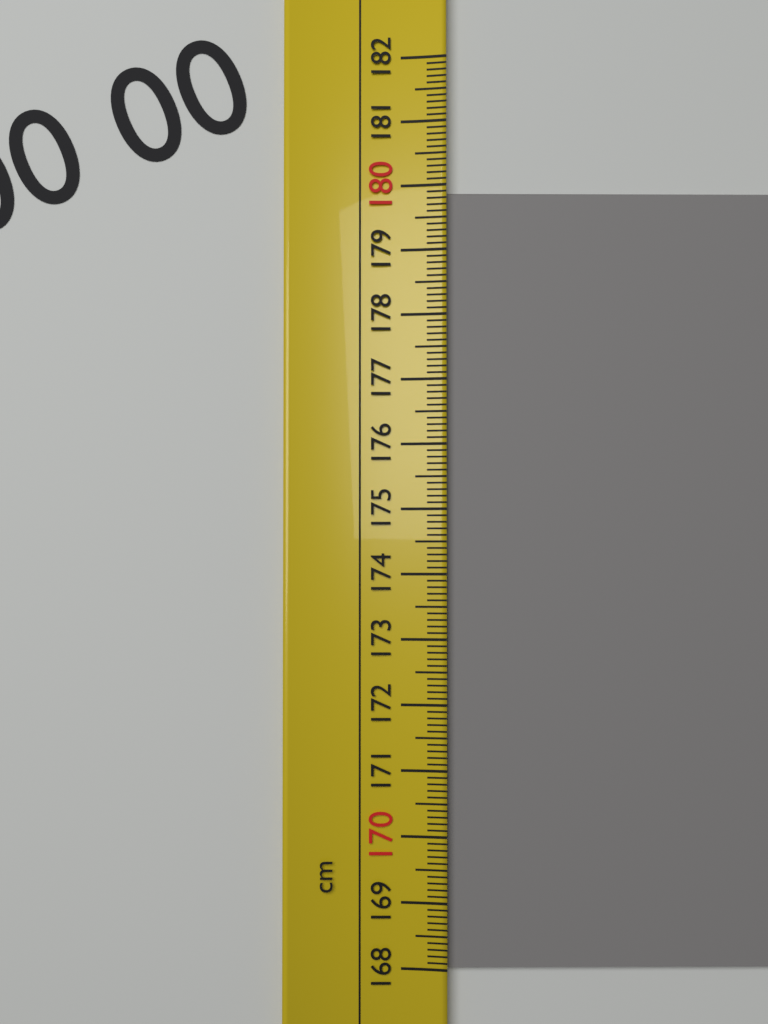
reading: 179.9 cm
